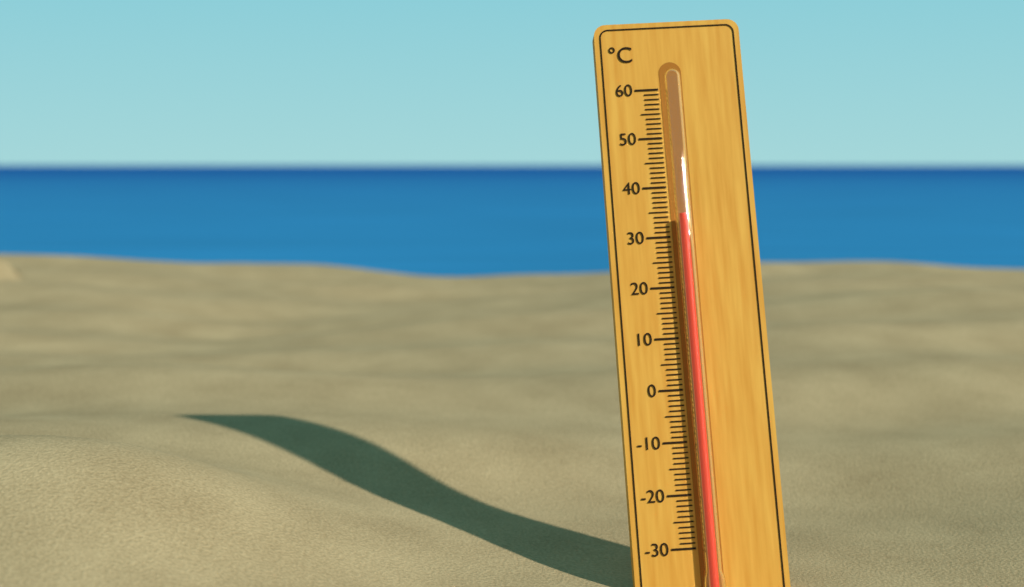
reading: 34 °C
